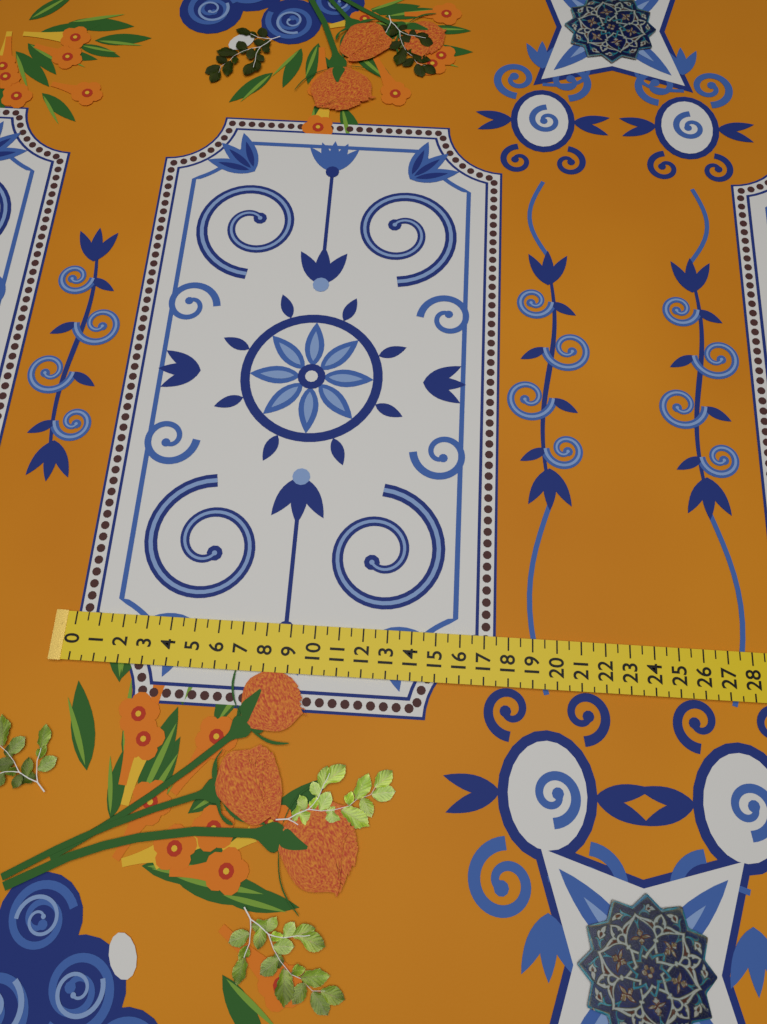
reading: 17.5 (no unit)
